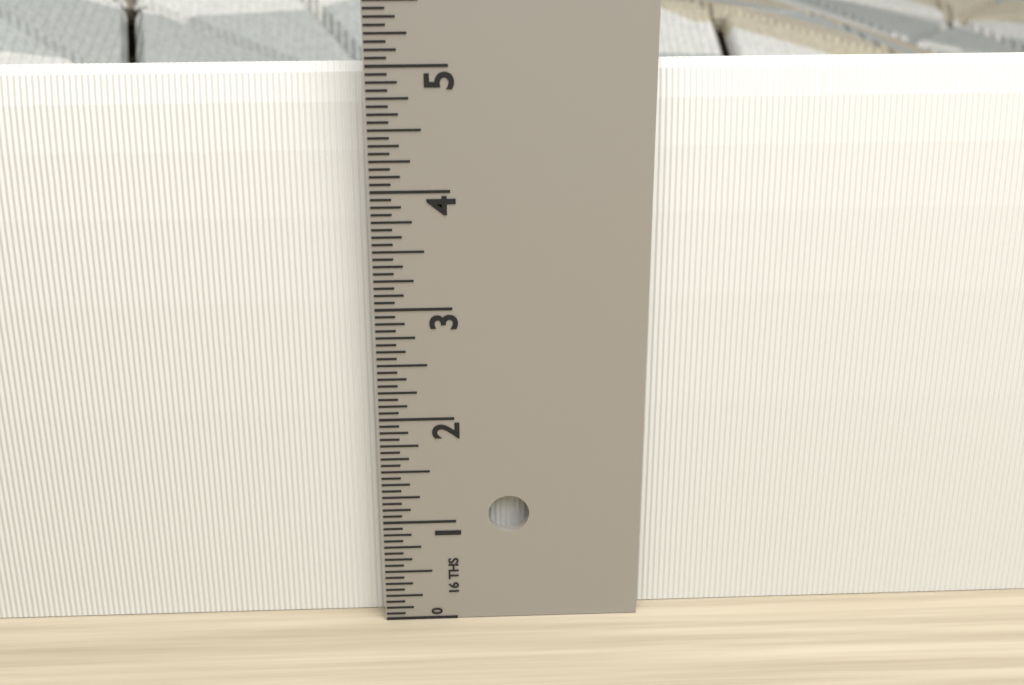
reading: 4.9375 in
